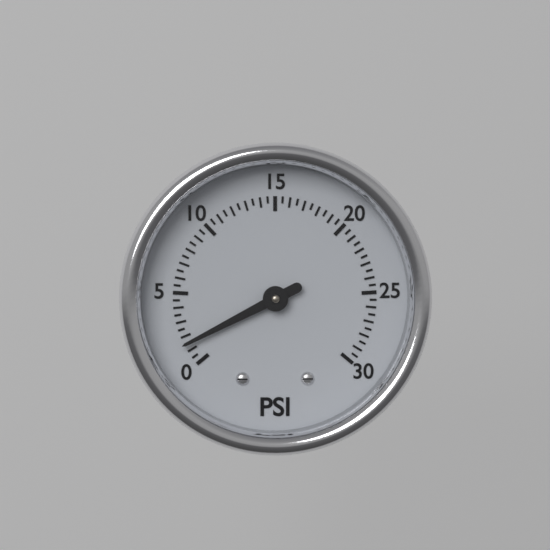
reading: 1.5 psi
